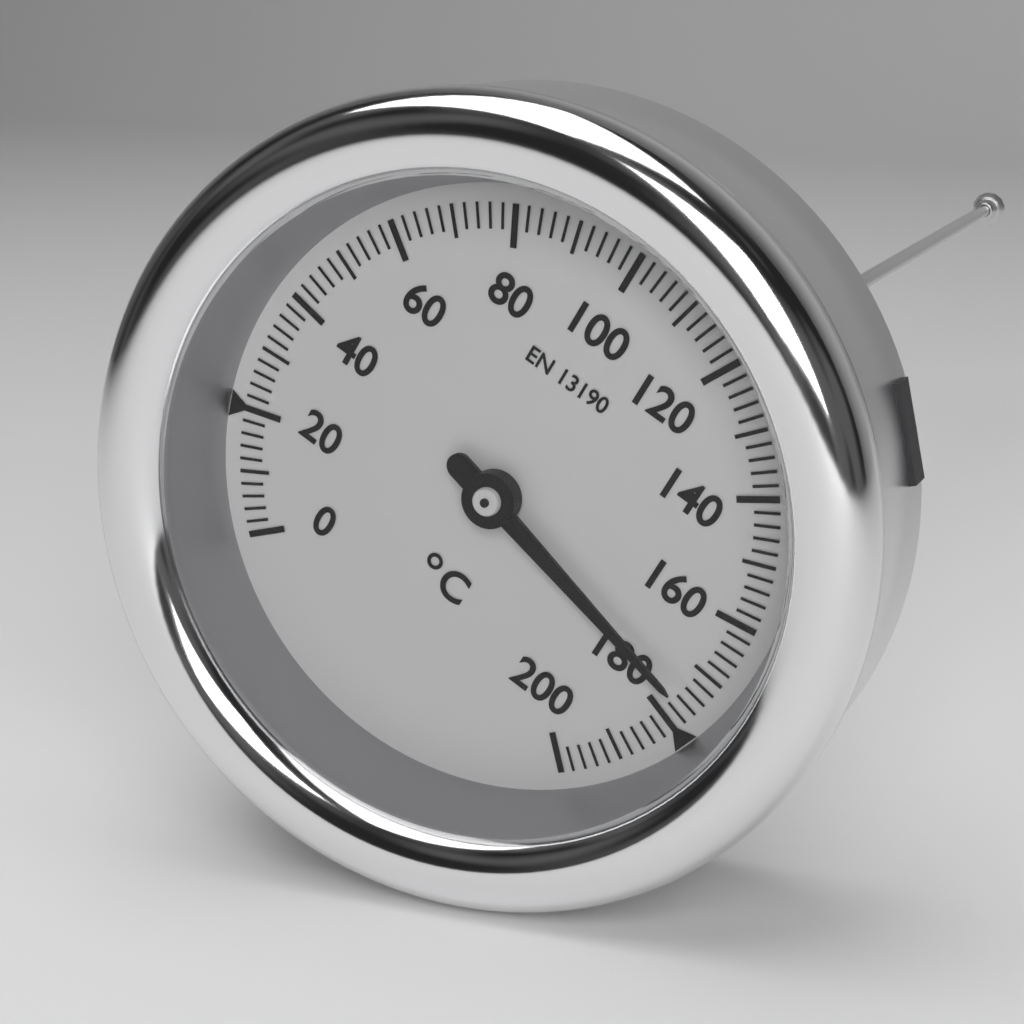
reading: 176 °C
